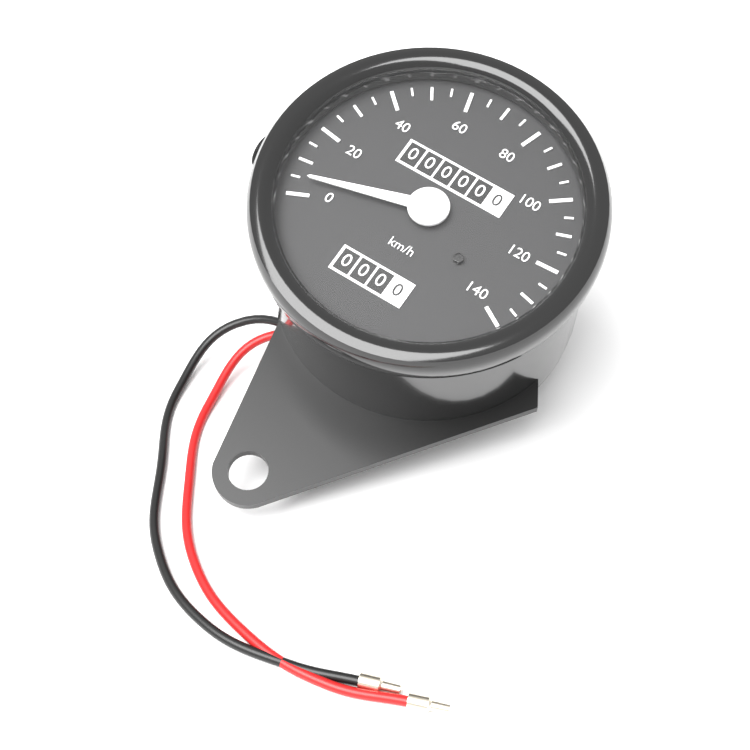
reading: 5 km/h
